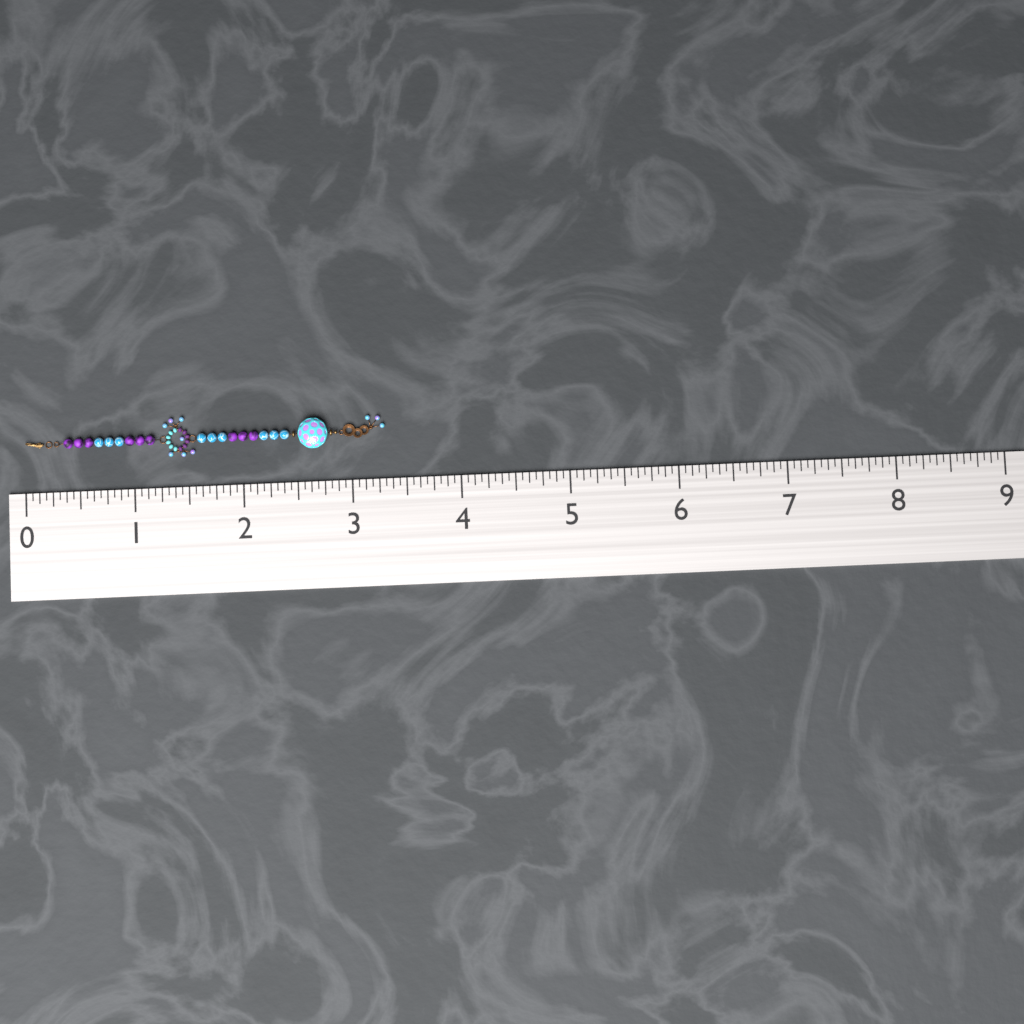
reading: 3.3125 (no unit)
